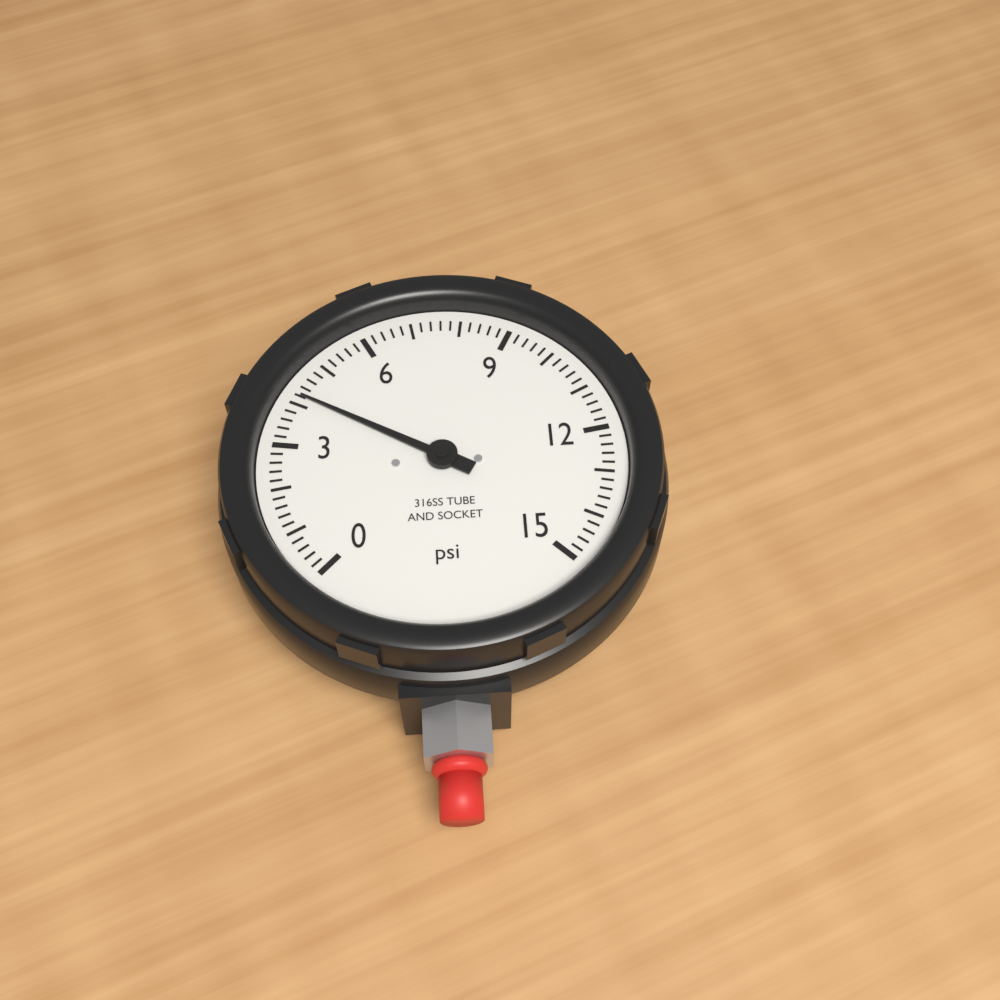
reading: 4.2 psi
